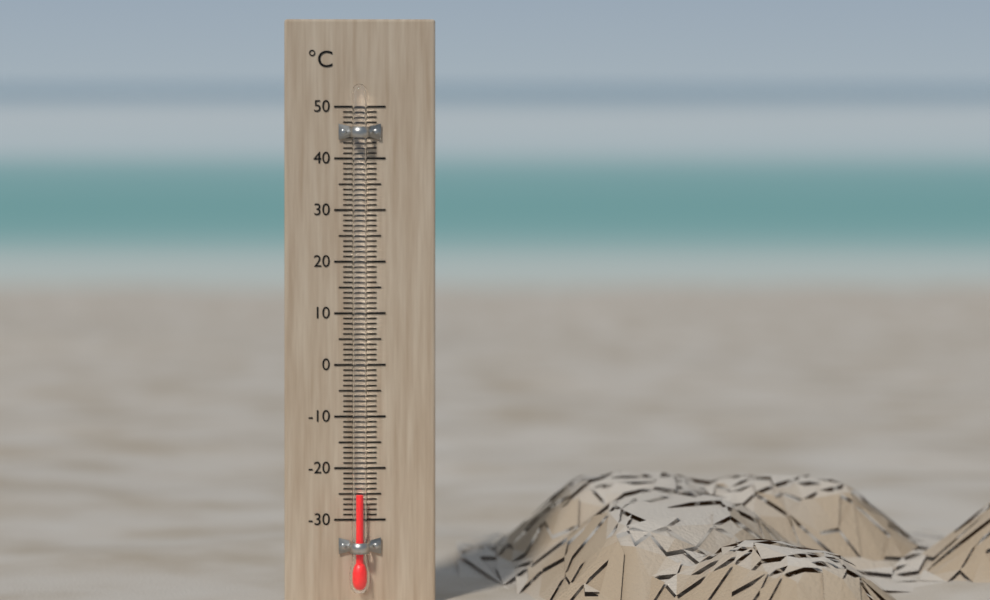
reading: -25 °C
